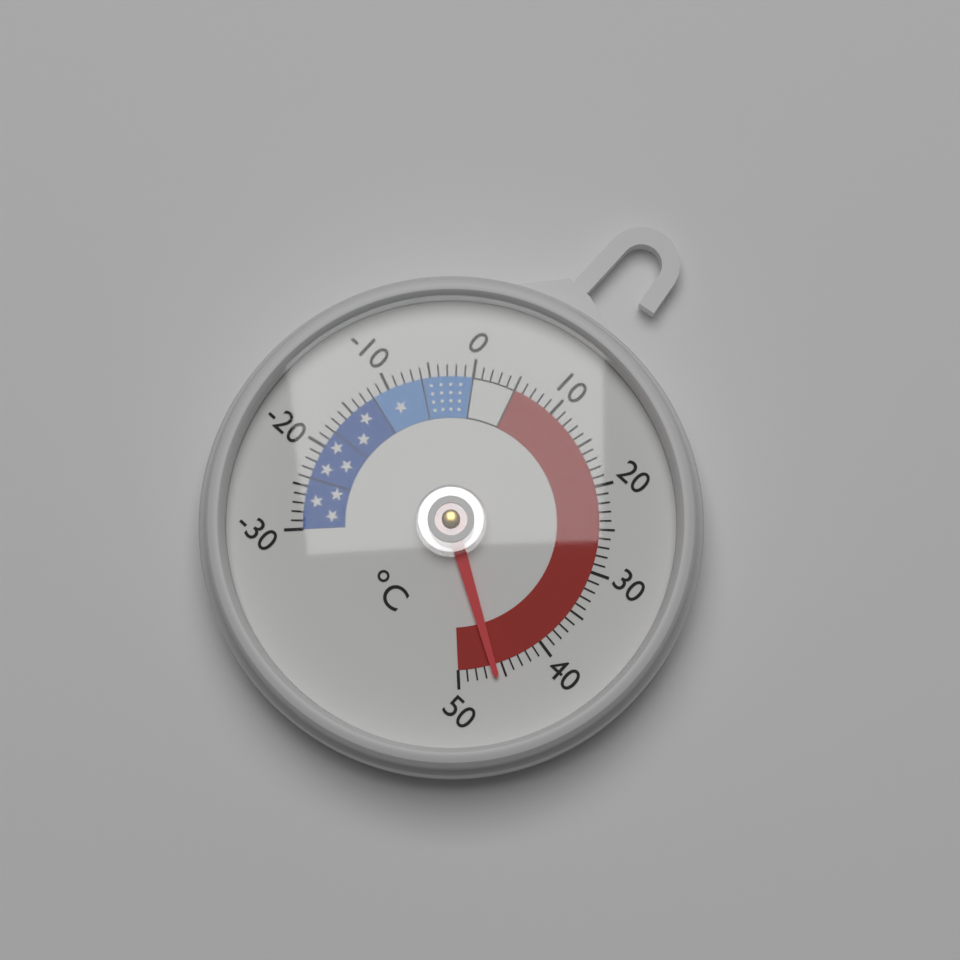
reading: 46 °C
